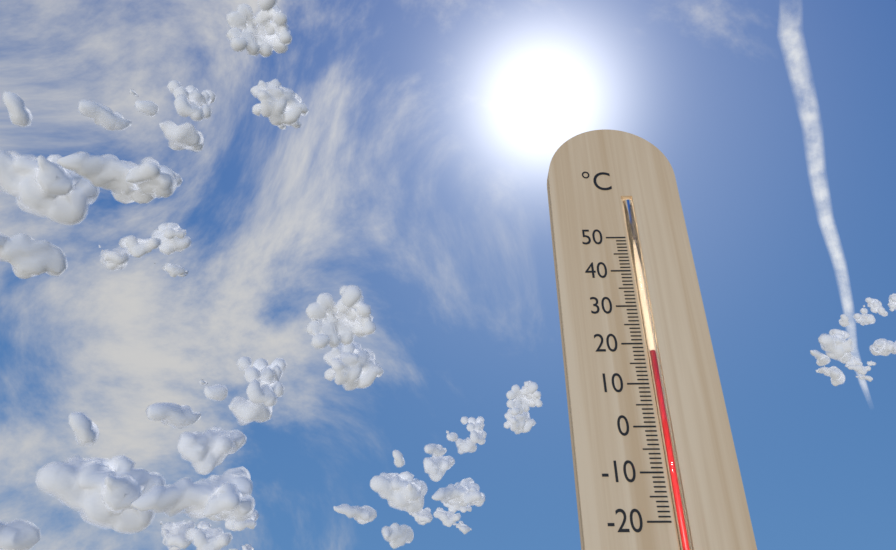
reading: 18 °C
